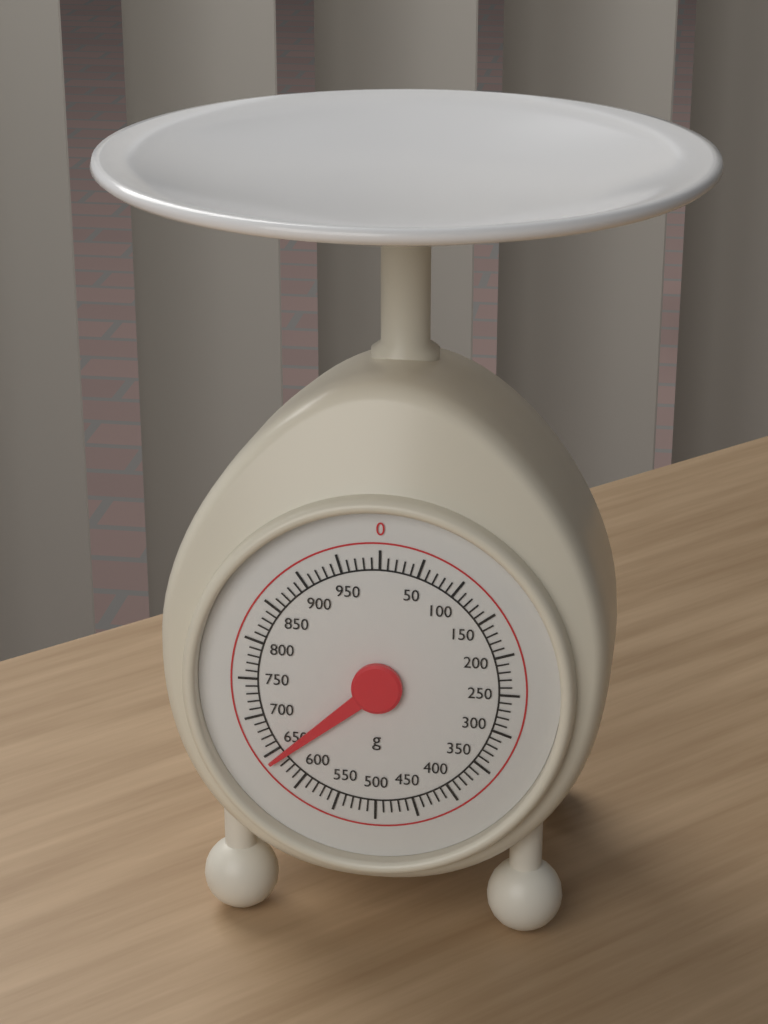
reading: 640 g
